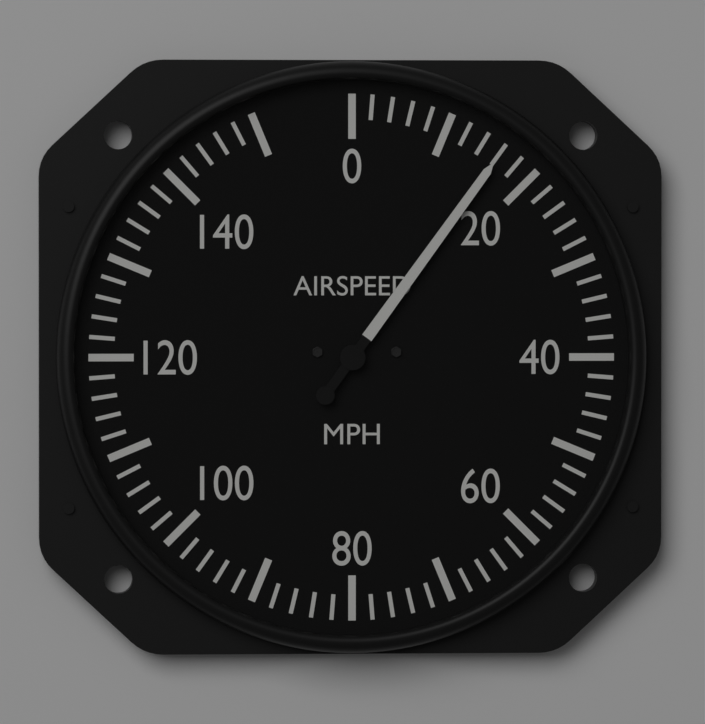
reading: 16 mph
